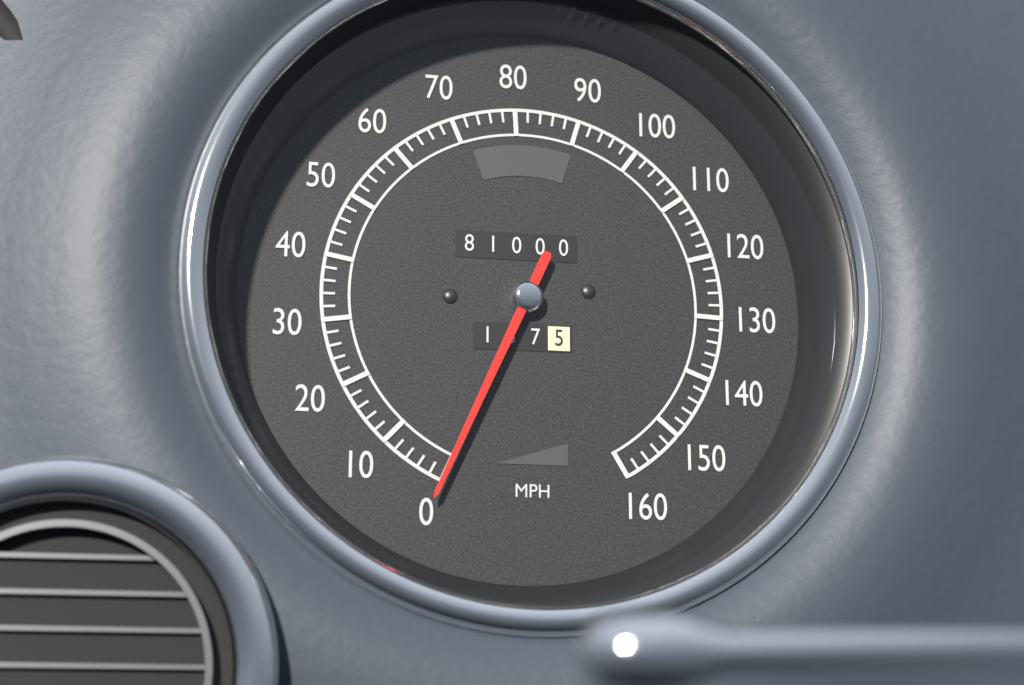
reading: 0 MPH
